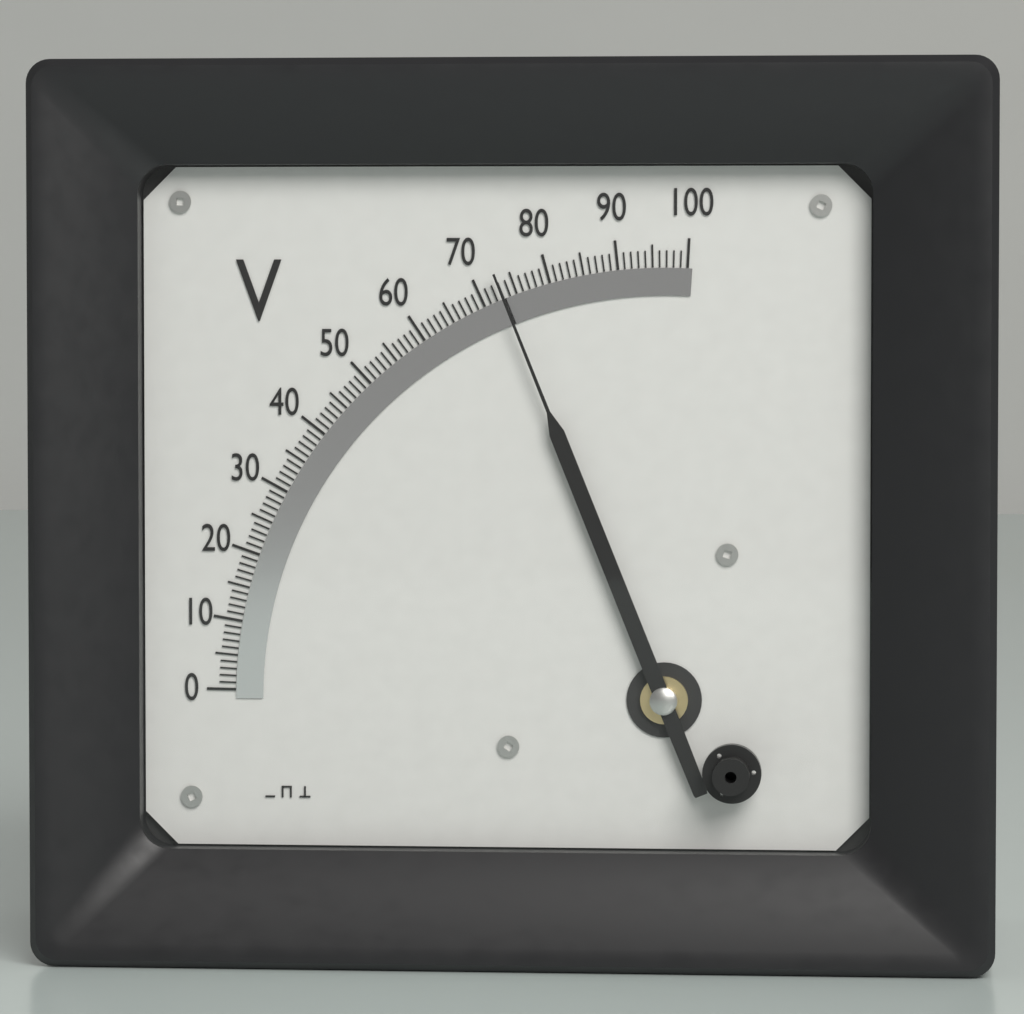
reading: 73 V
